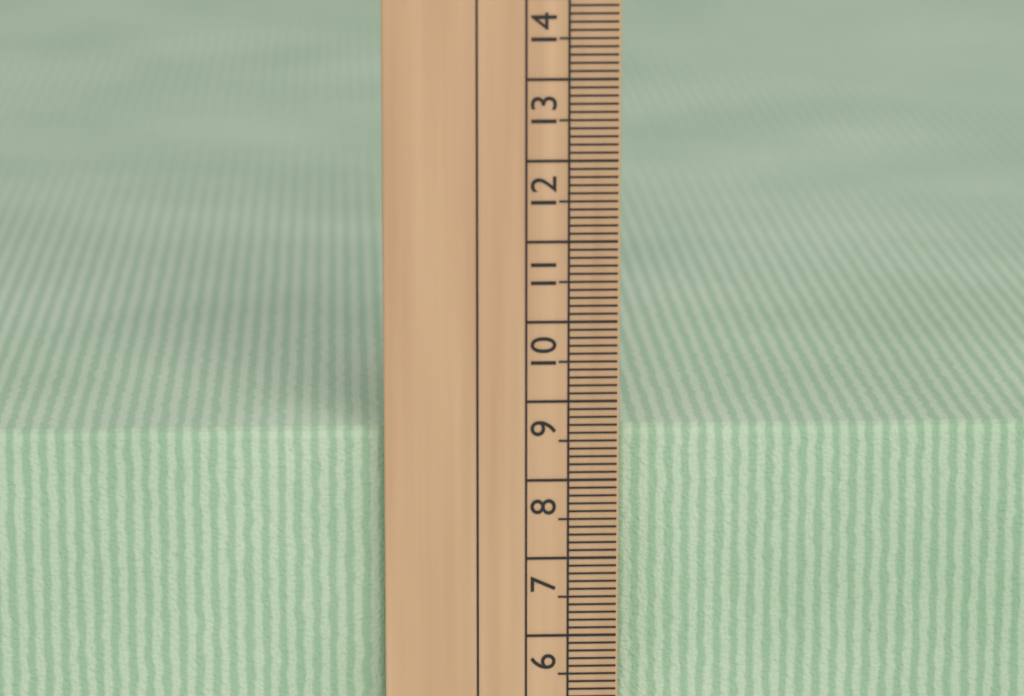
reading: 8.6 cm
